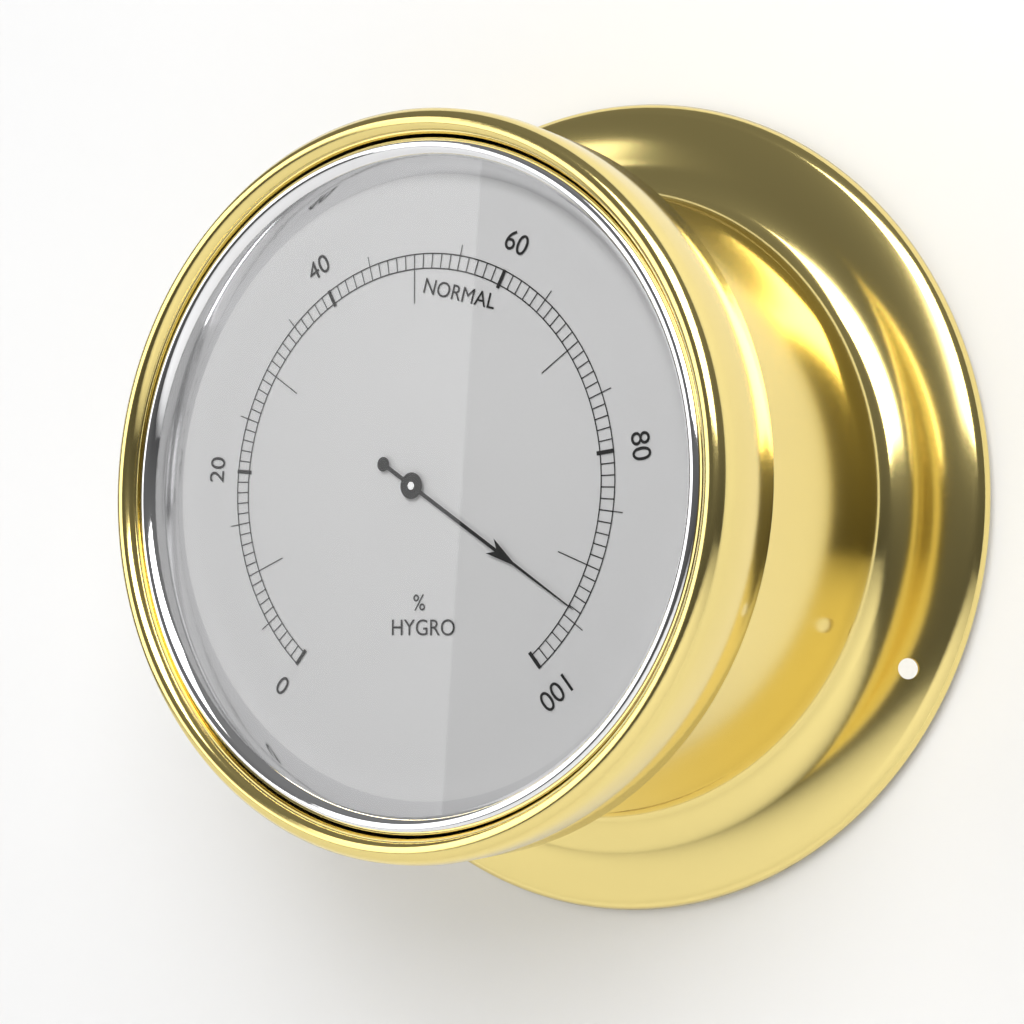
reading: 94 %
